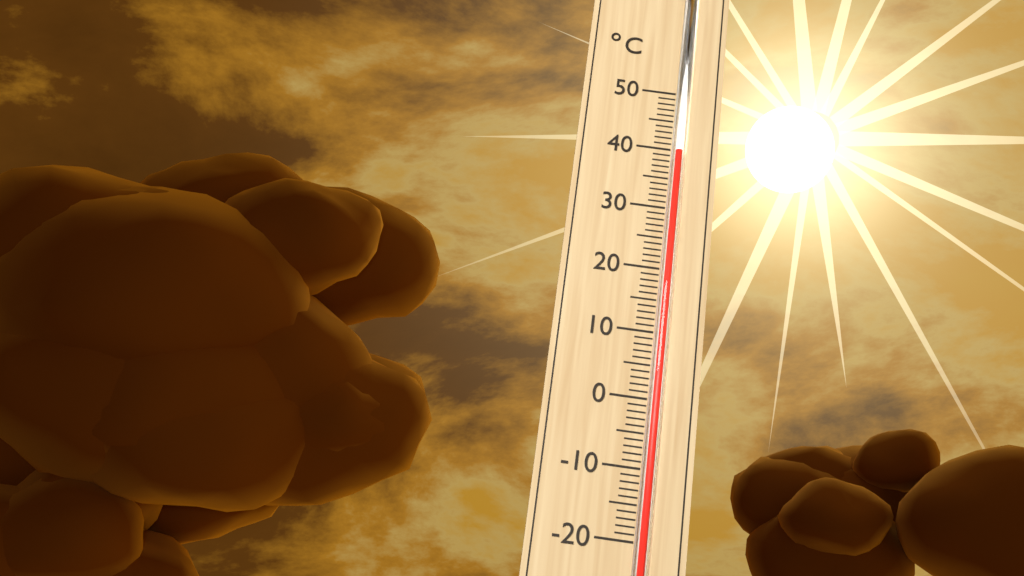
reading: 40 °C
